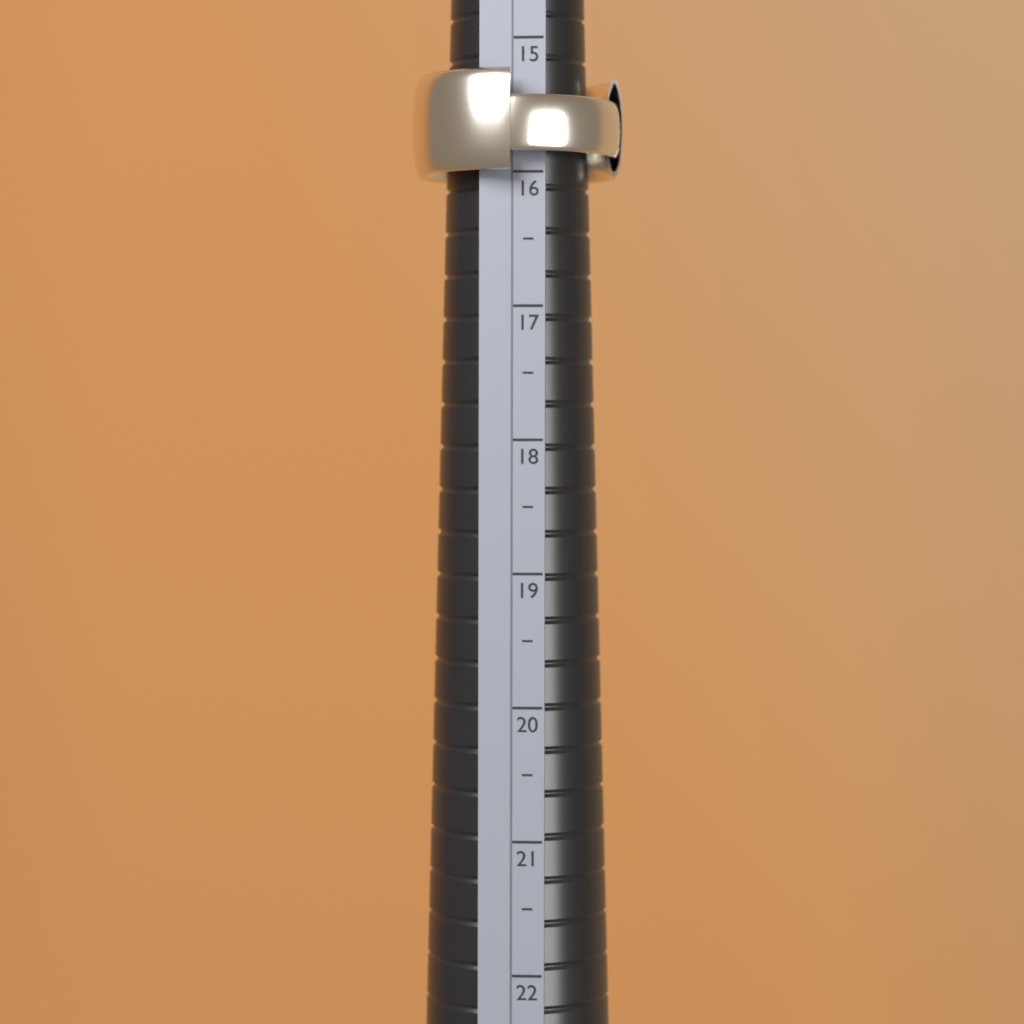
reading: 16.0 (no unit)
